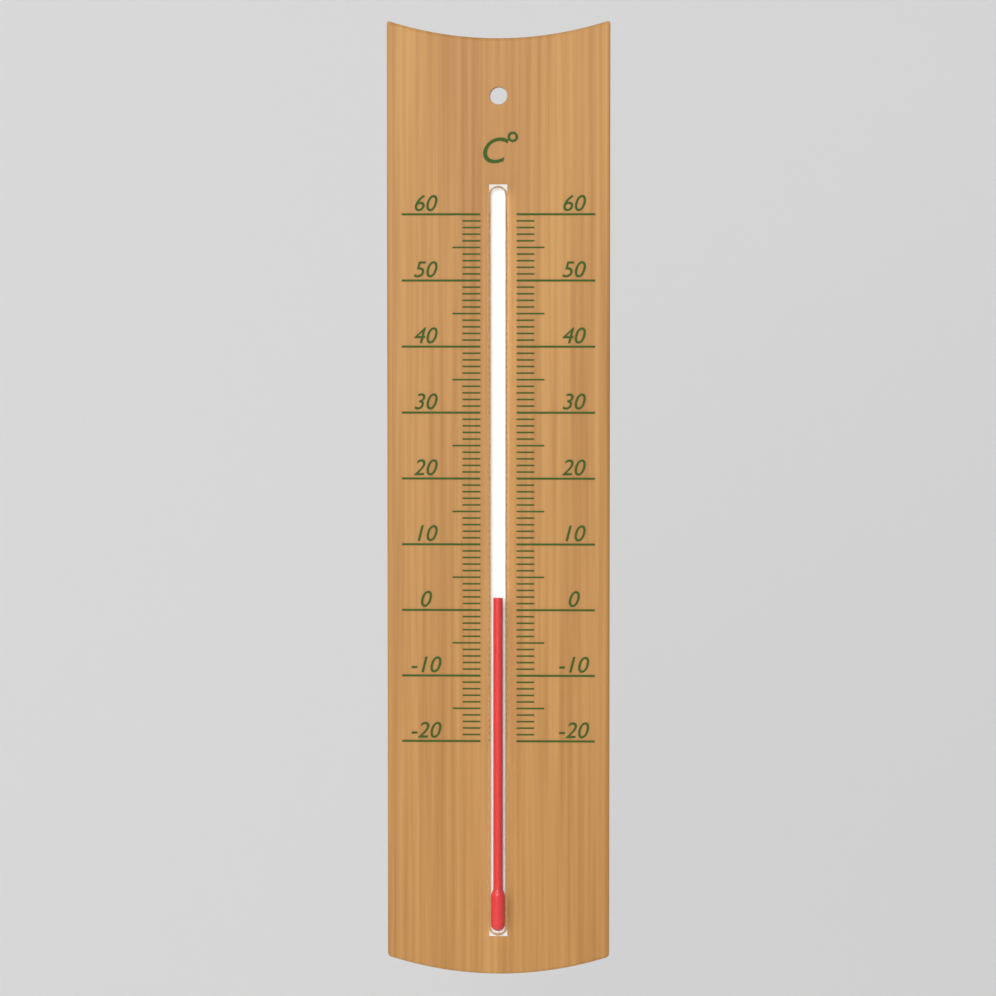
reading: 2 °C
